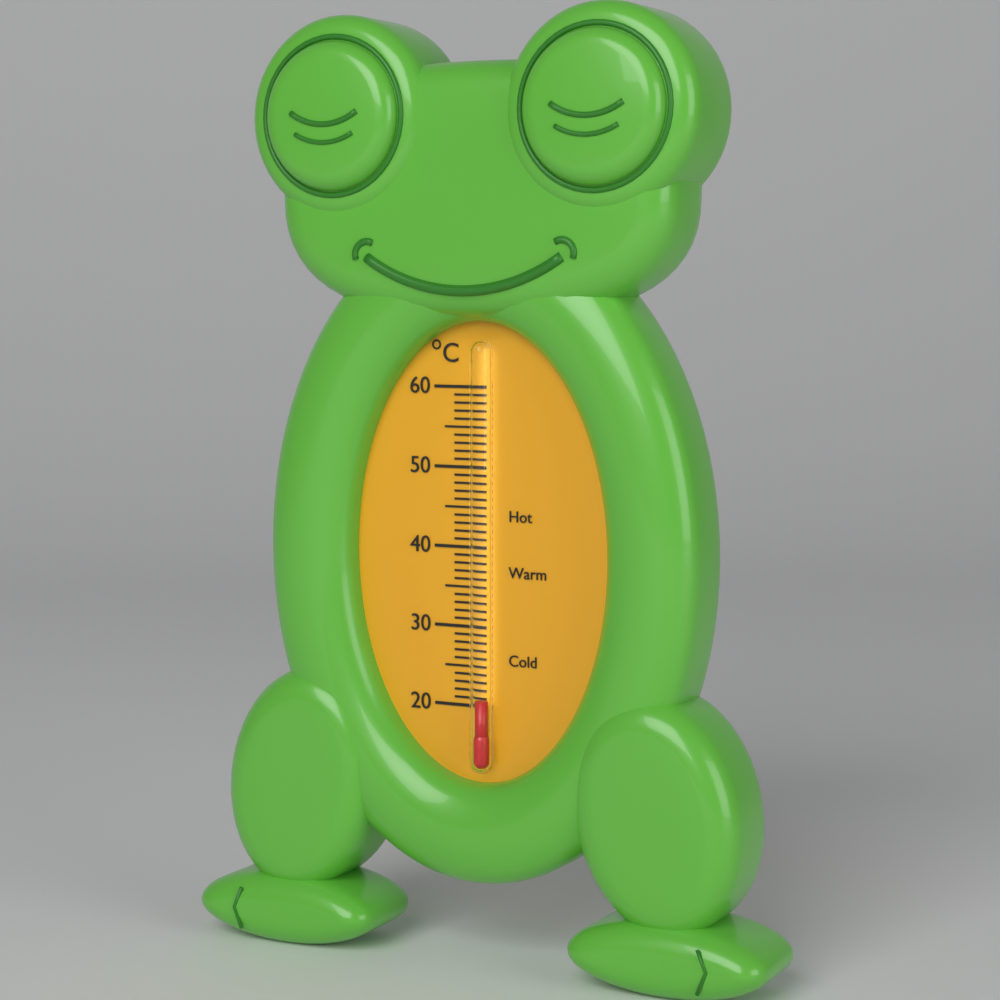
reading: 21 °C
